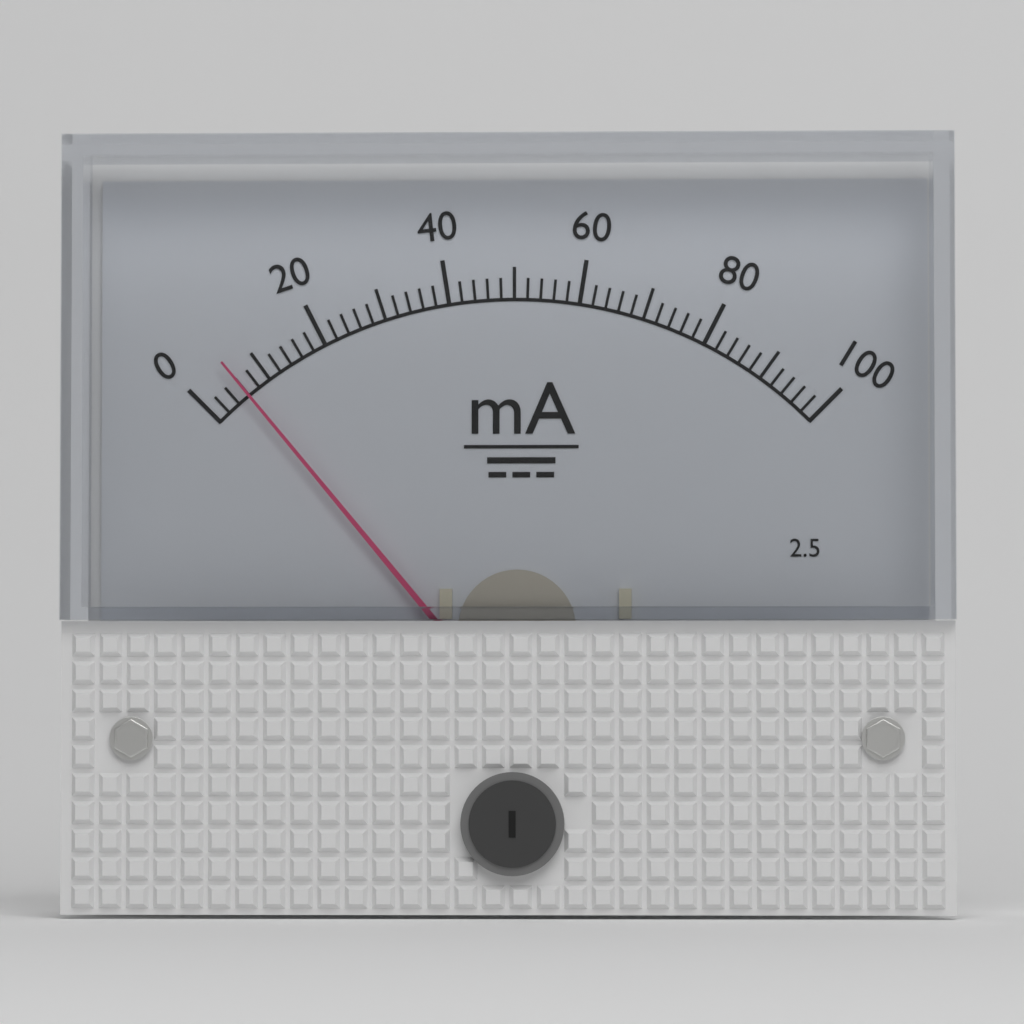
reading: 6 mA
